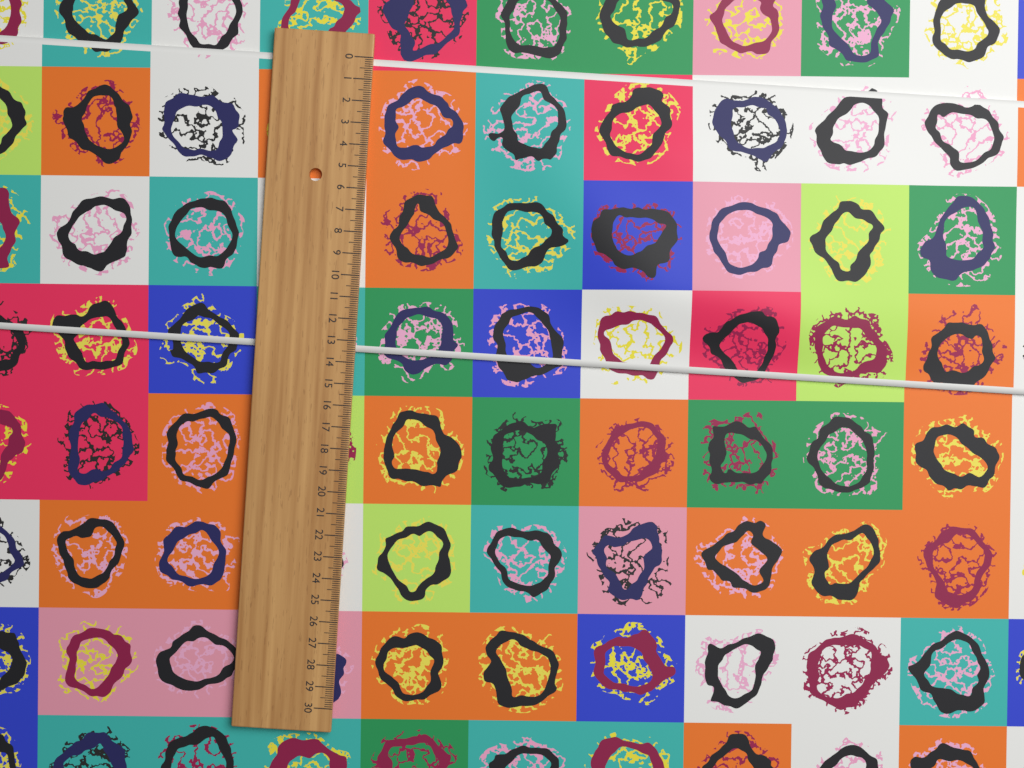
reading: 13.5 (no unit)
